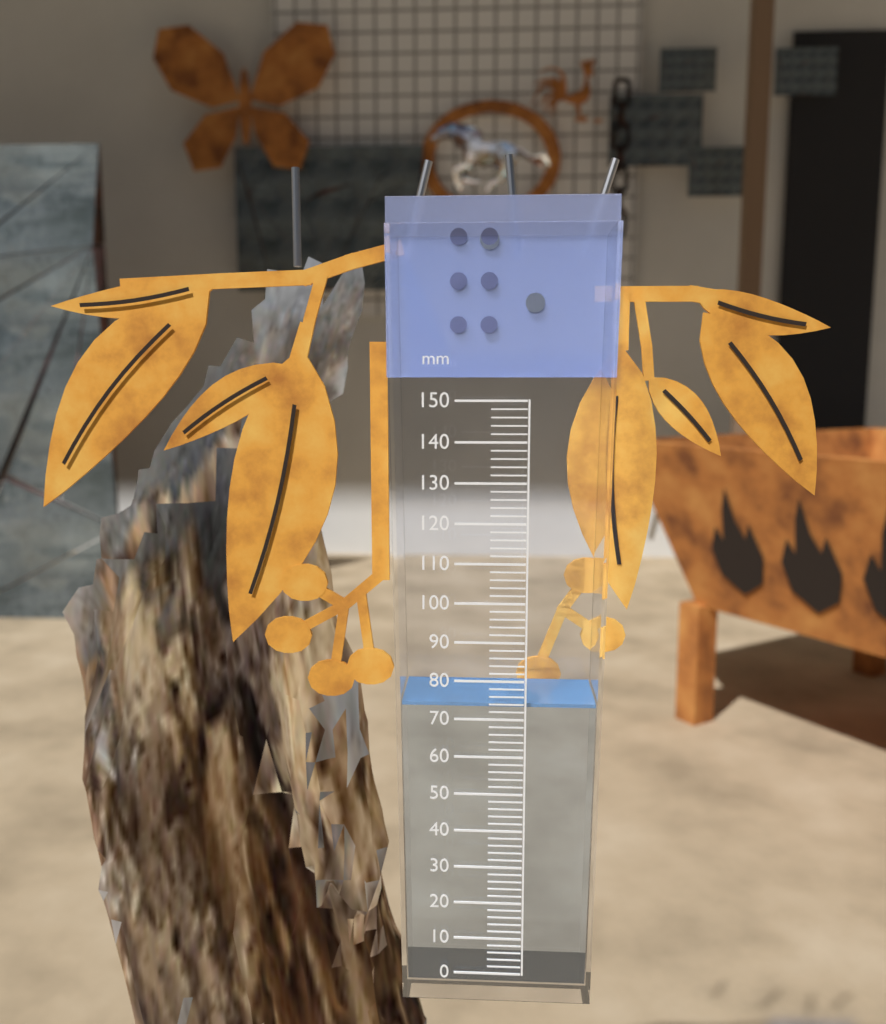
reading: 74 mm
